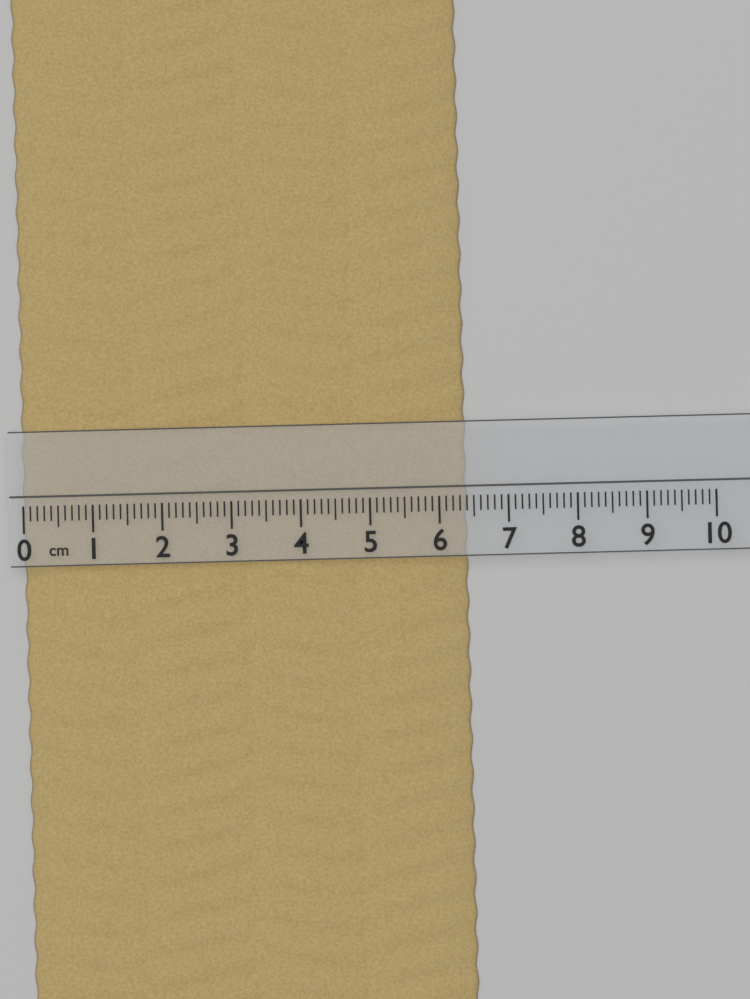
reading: 6.4 cm
